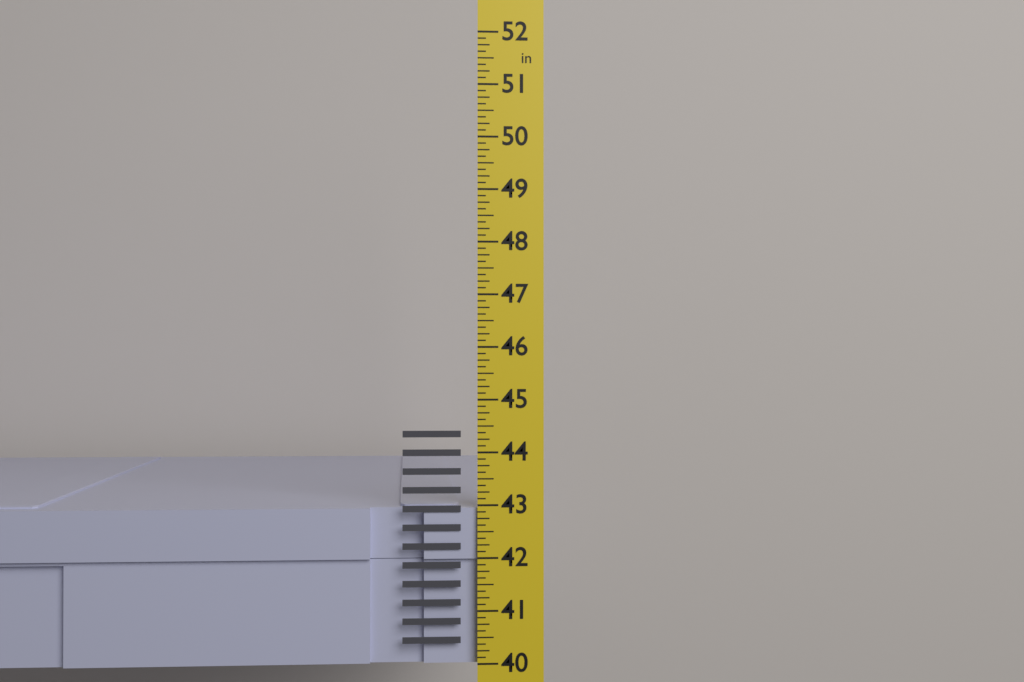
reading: 43.000 in
